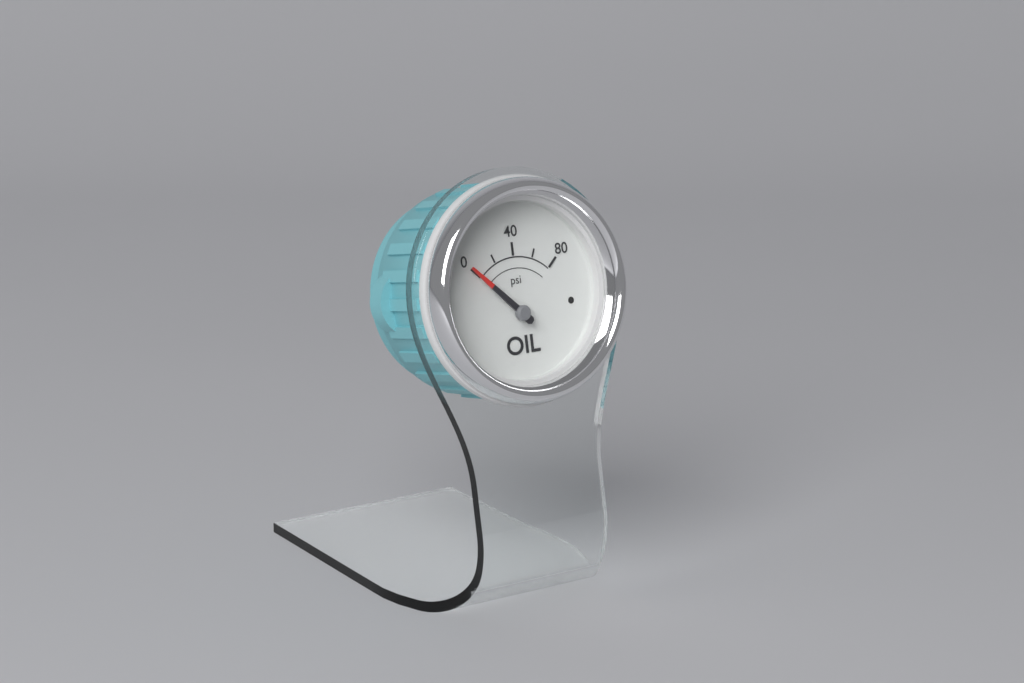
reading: 0 psi
